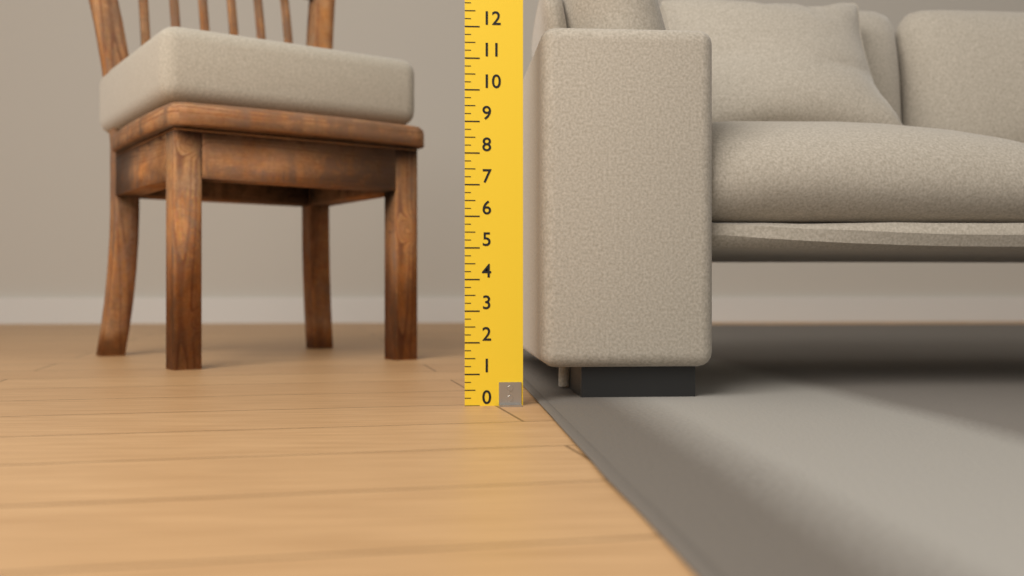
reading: 12.25 (no unit)
